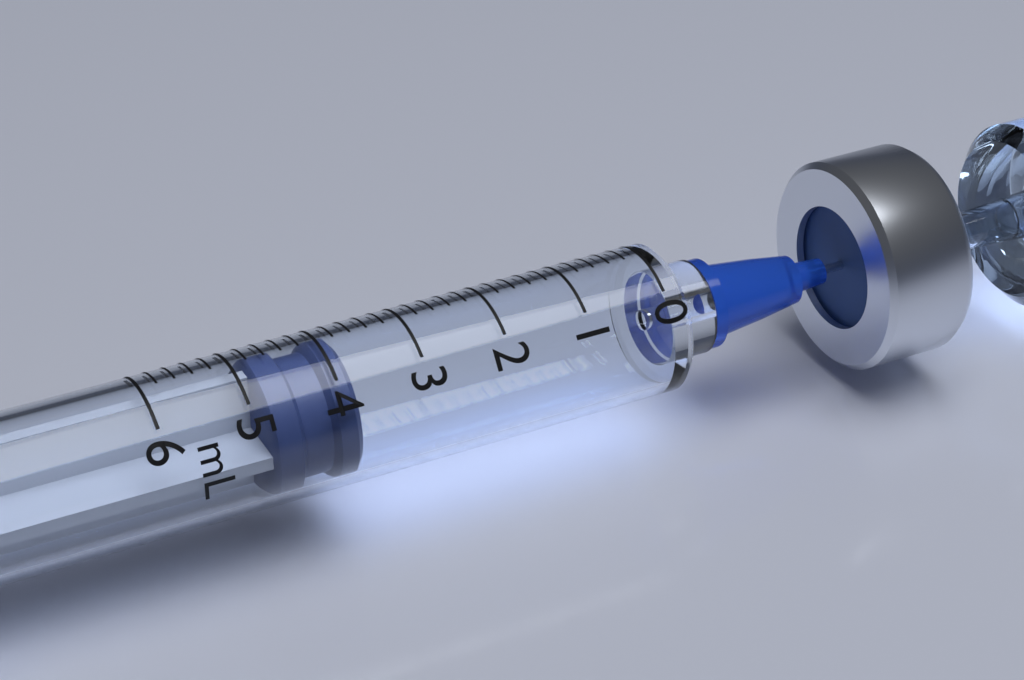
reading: 3.8 mL
